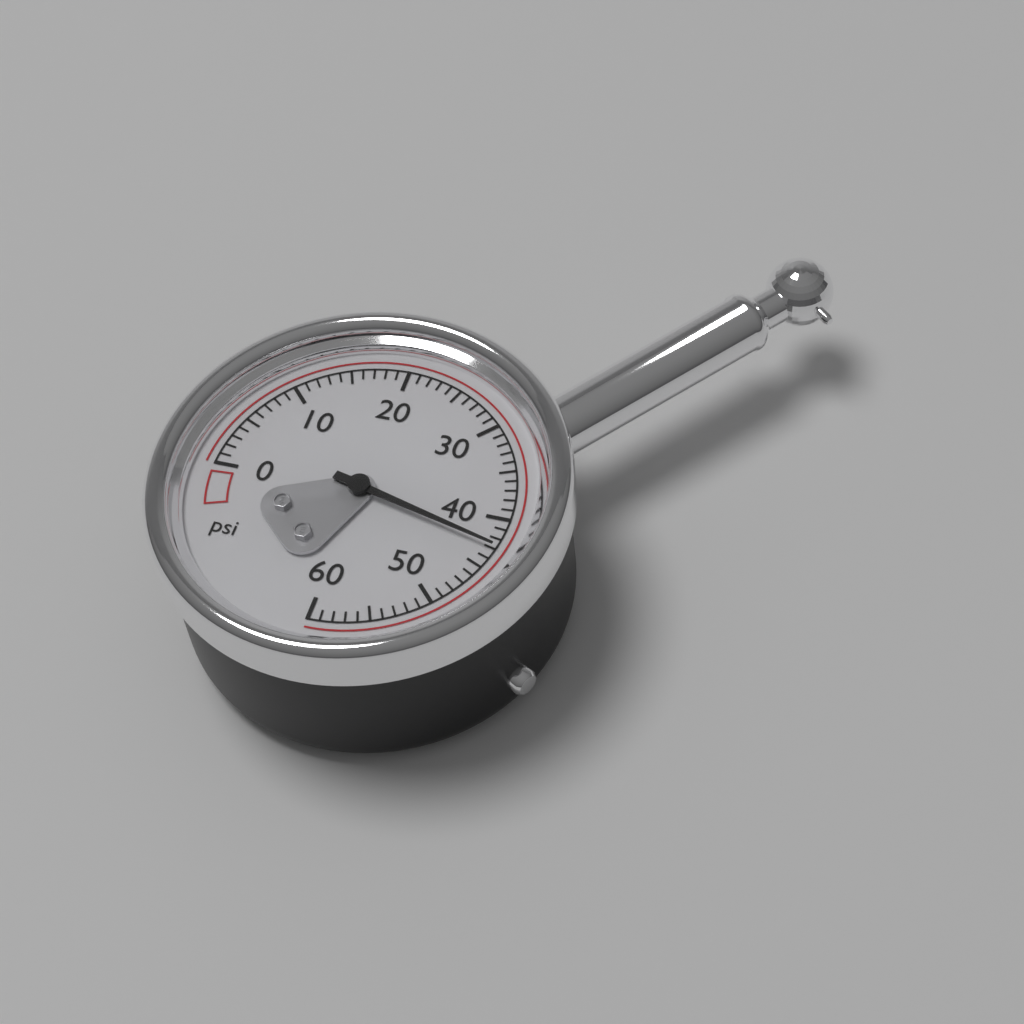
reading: 43 psi
